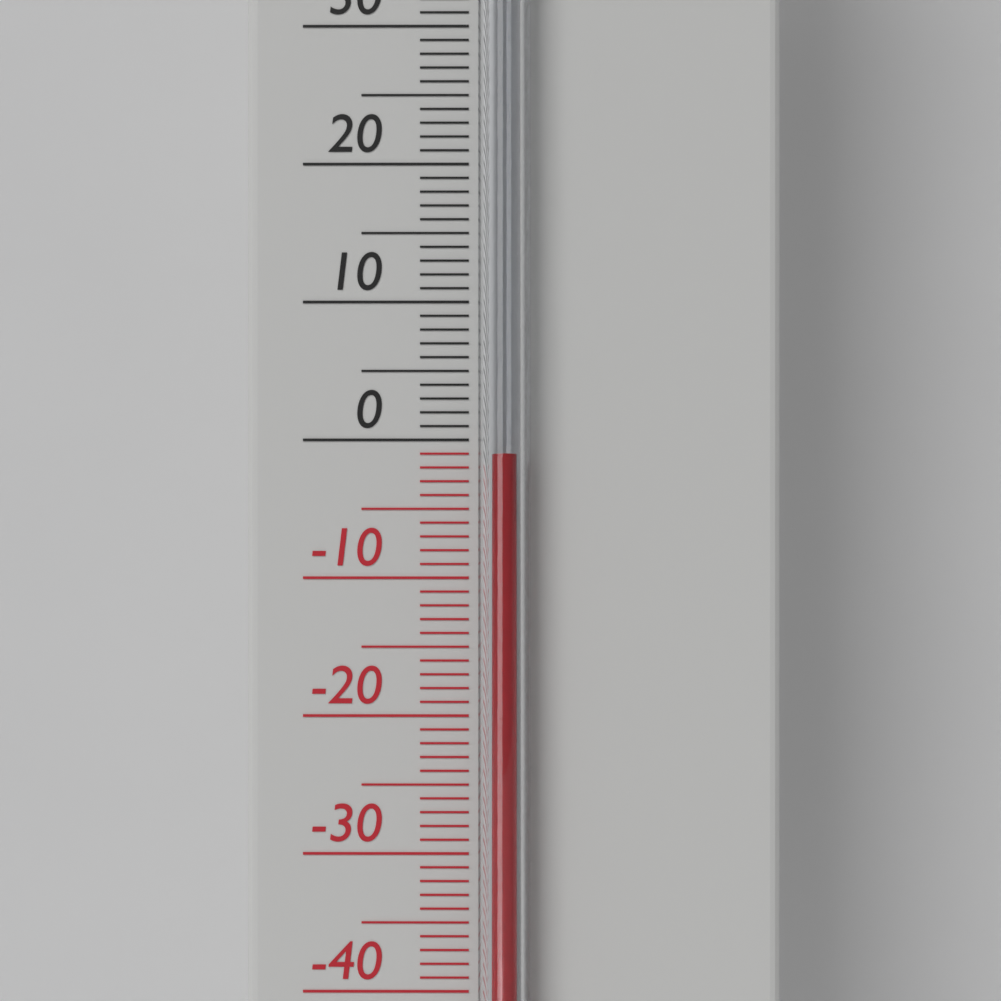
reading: -1 °C
